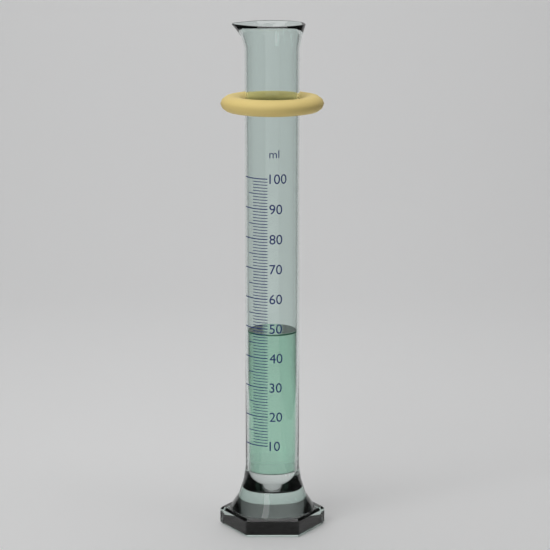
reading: 48 ml
